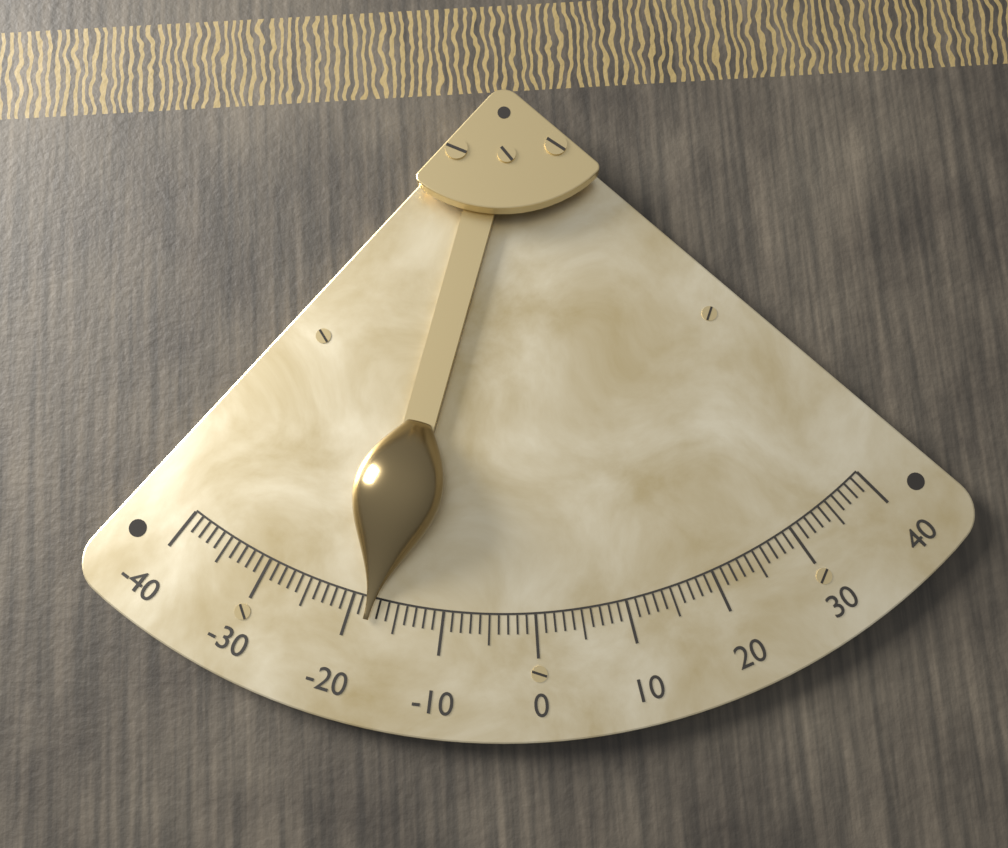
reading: -18 (no unit)
